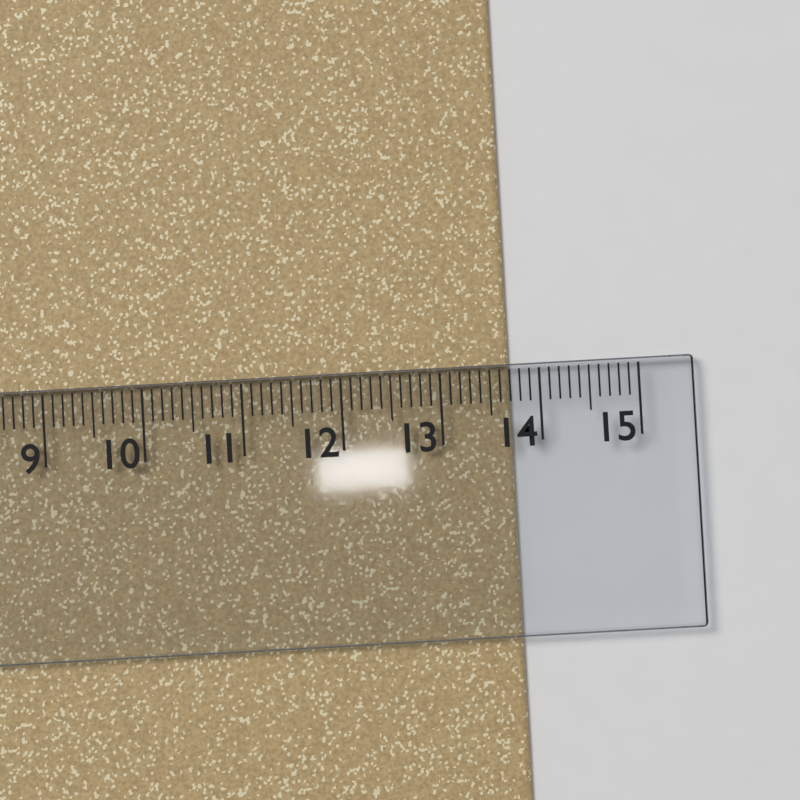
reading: 13.7 cm
